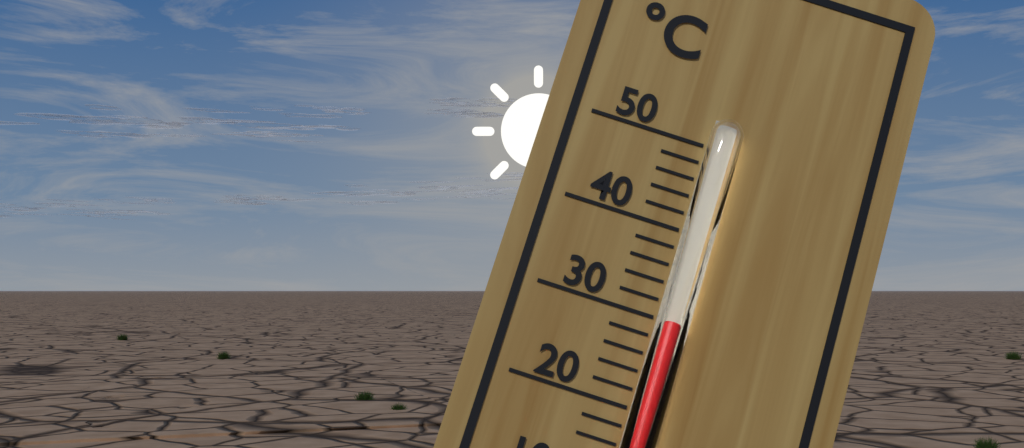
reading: 30 °C
